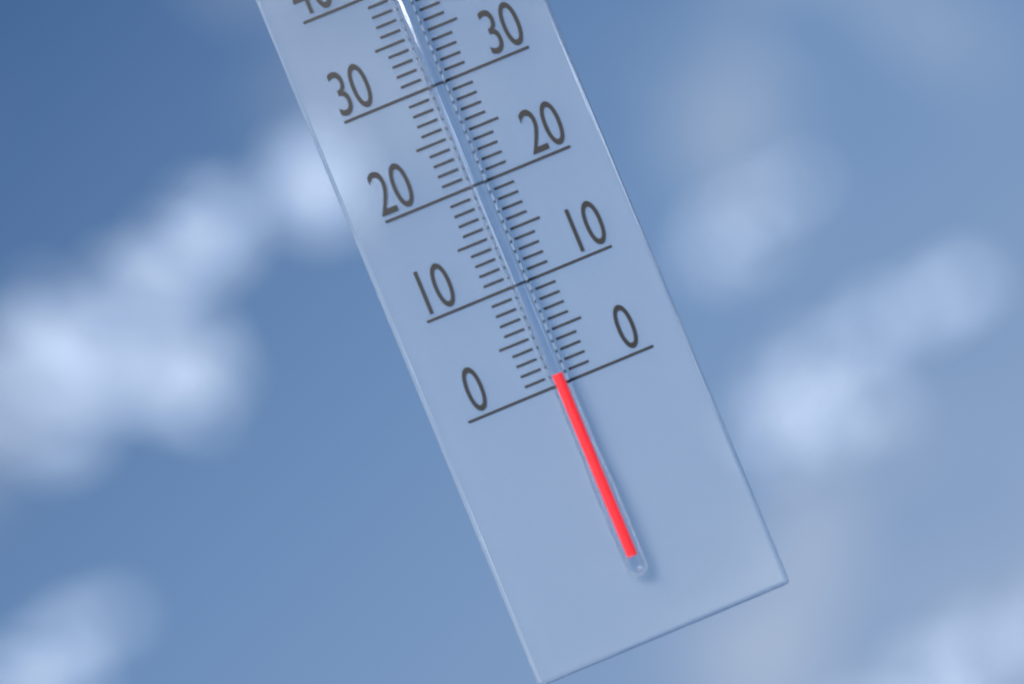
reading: 1 °C
